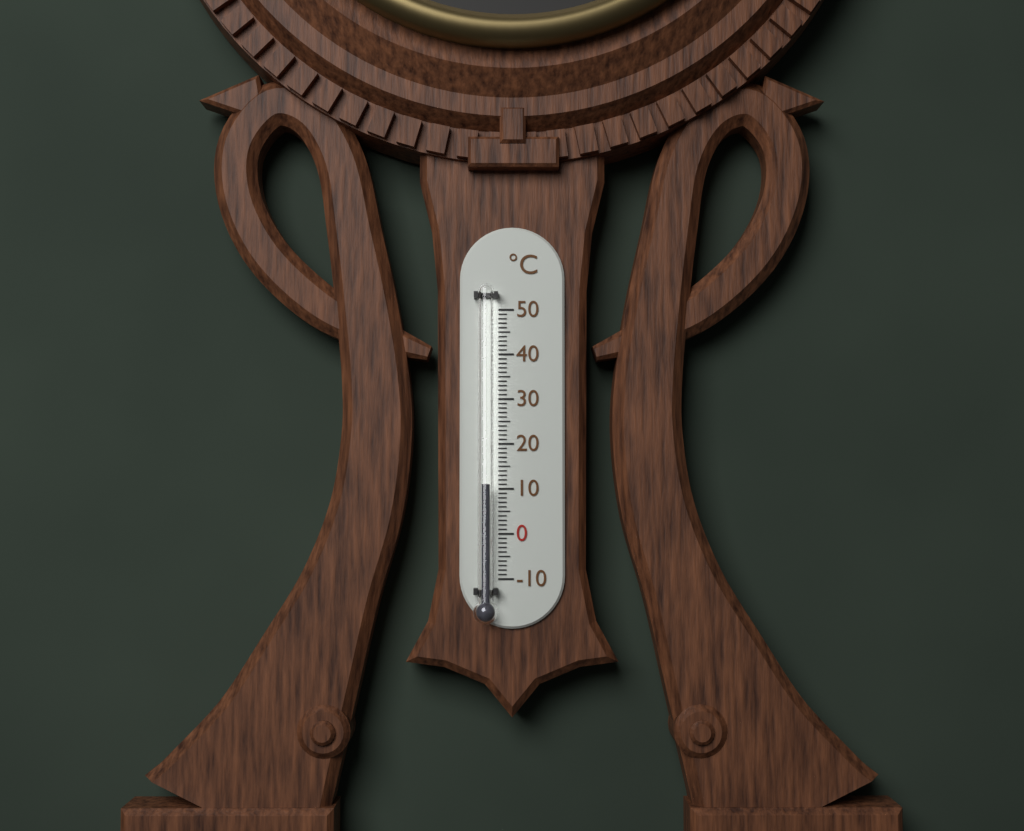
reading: 11 °C
